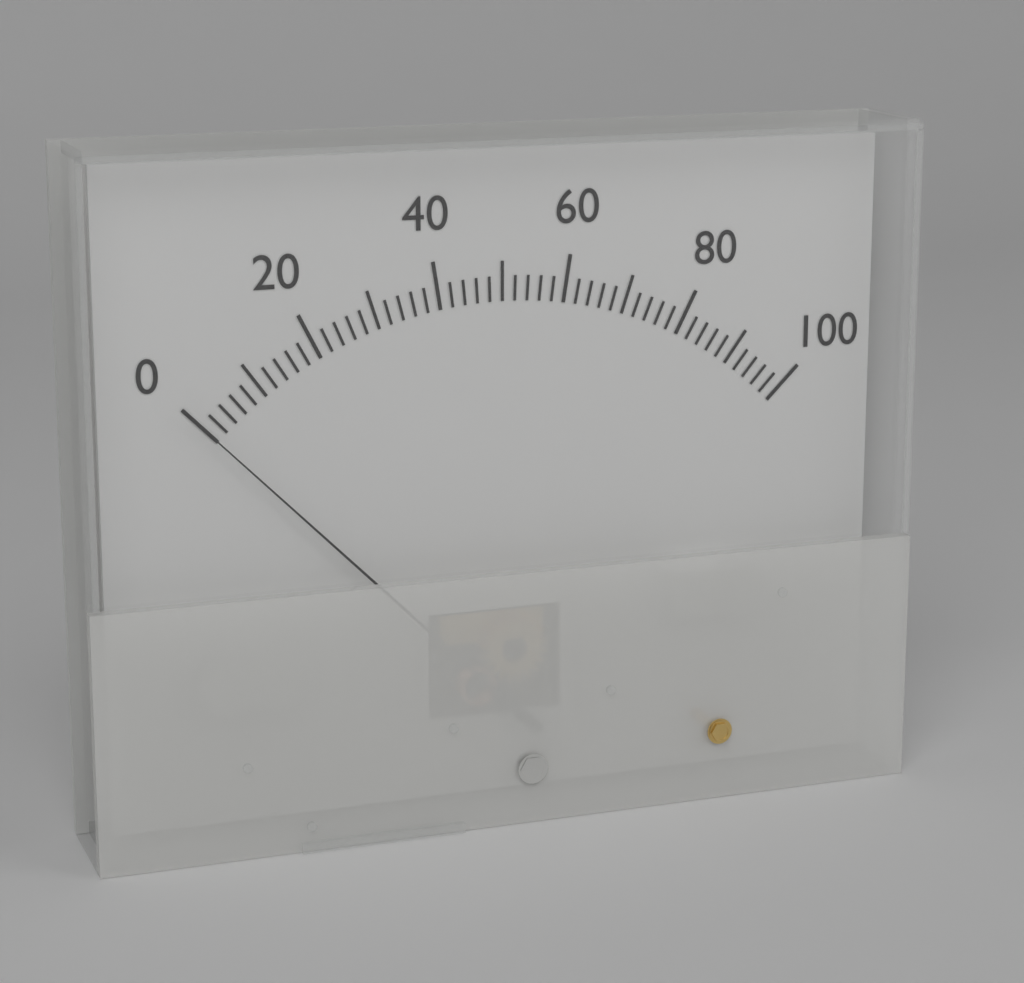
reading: 0 (no unit)
